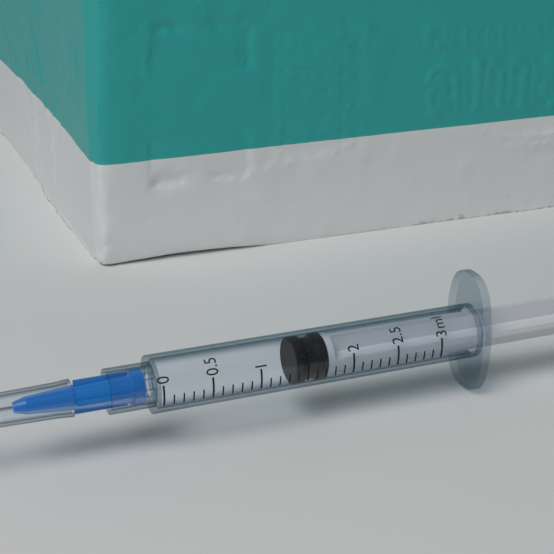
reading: 1.4 ml
